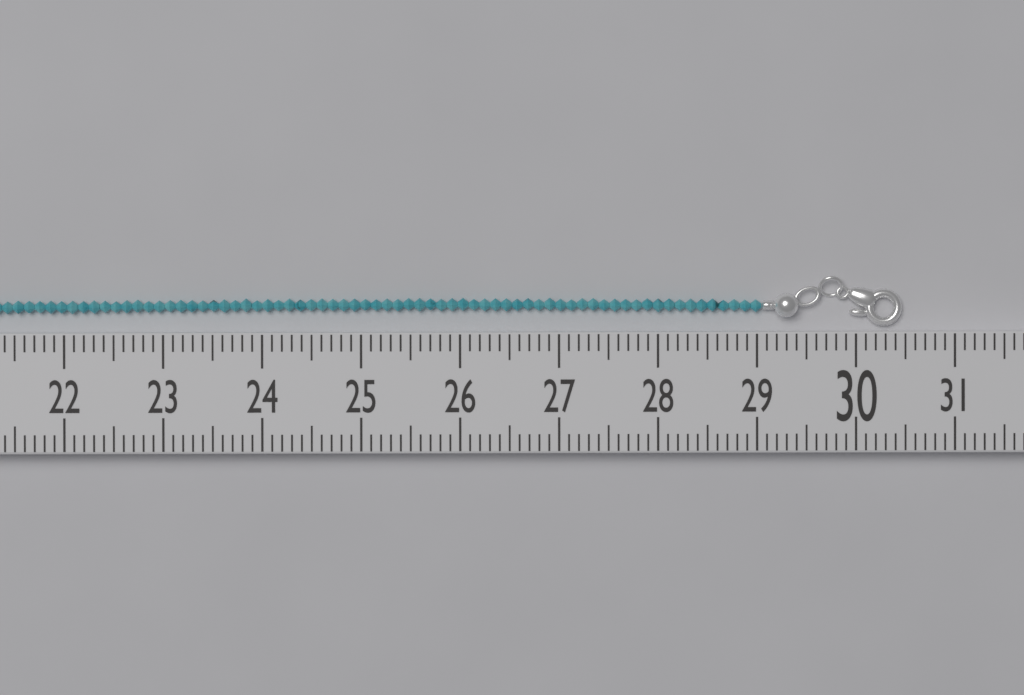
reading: 30.5 (no unit)
